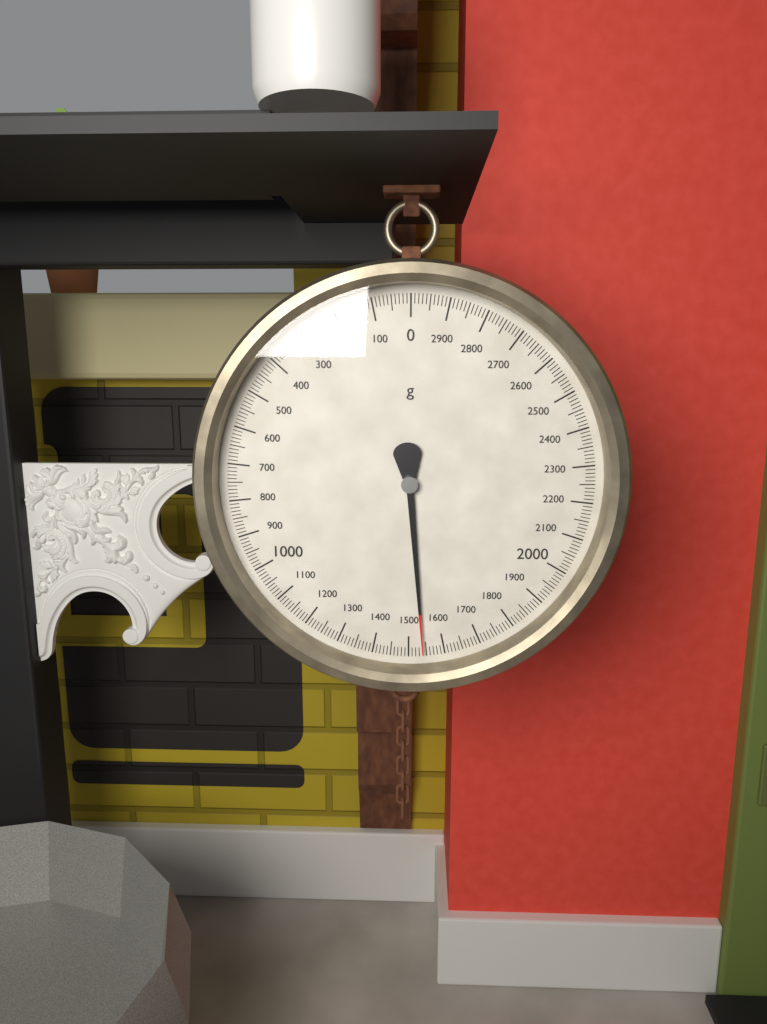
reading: 1540 g
